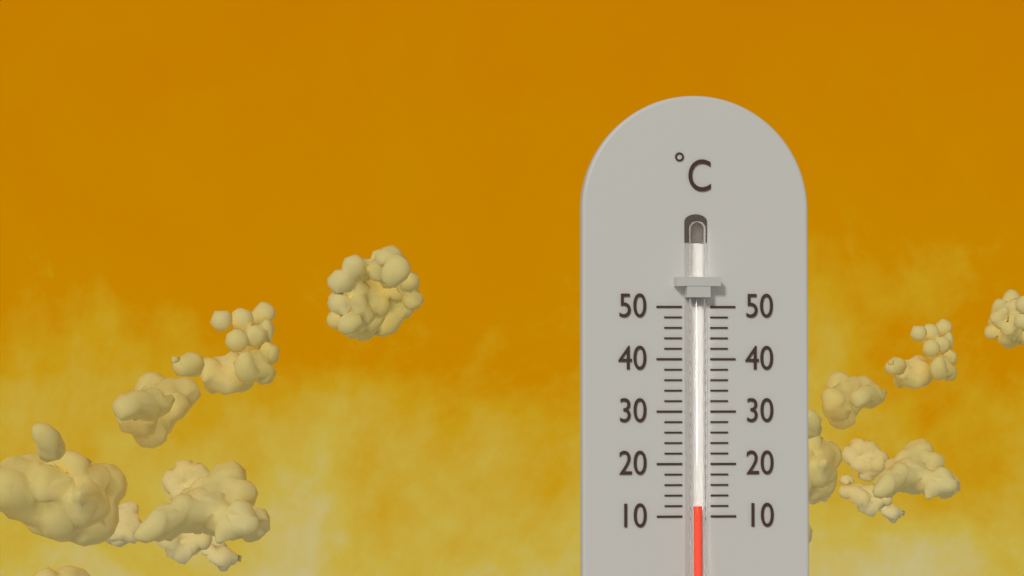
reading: 12 °C
